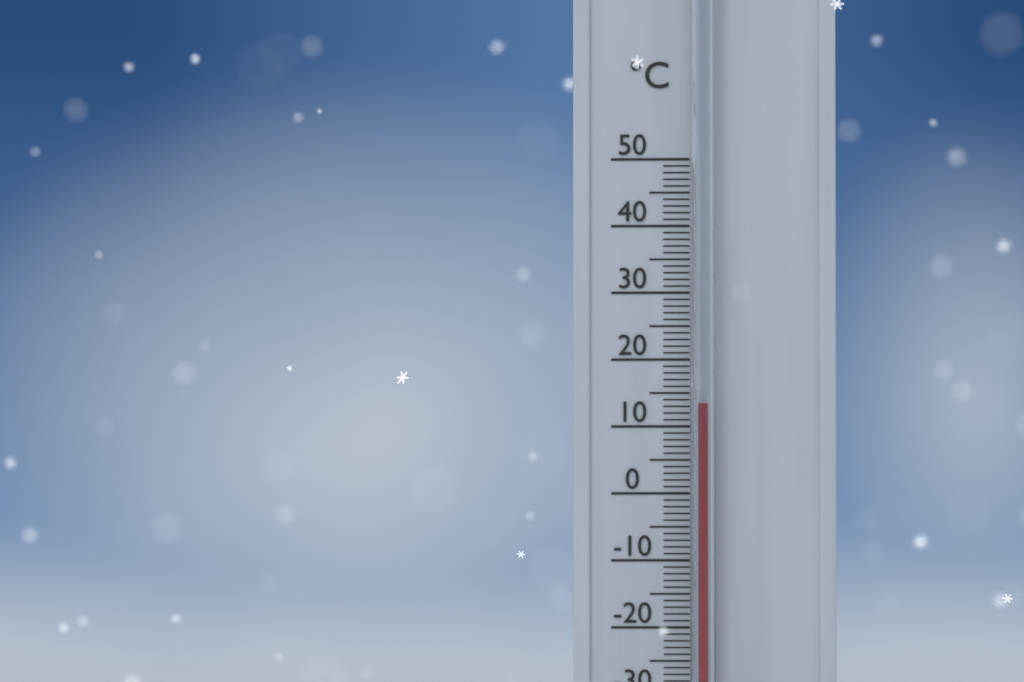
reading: 13 °C
